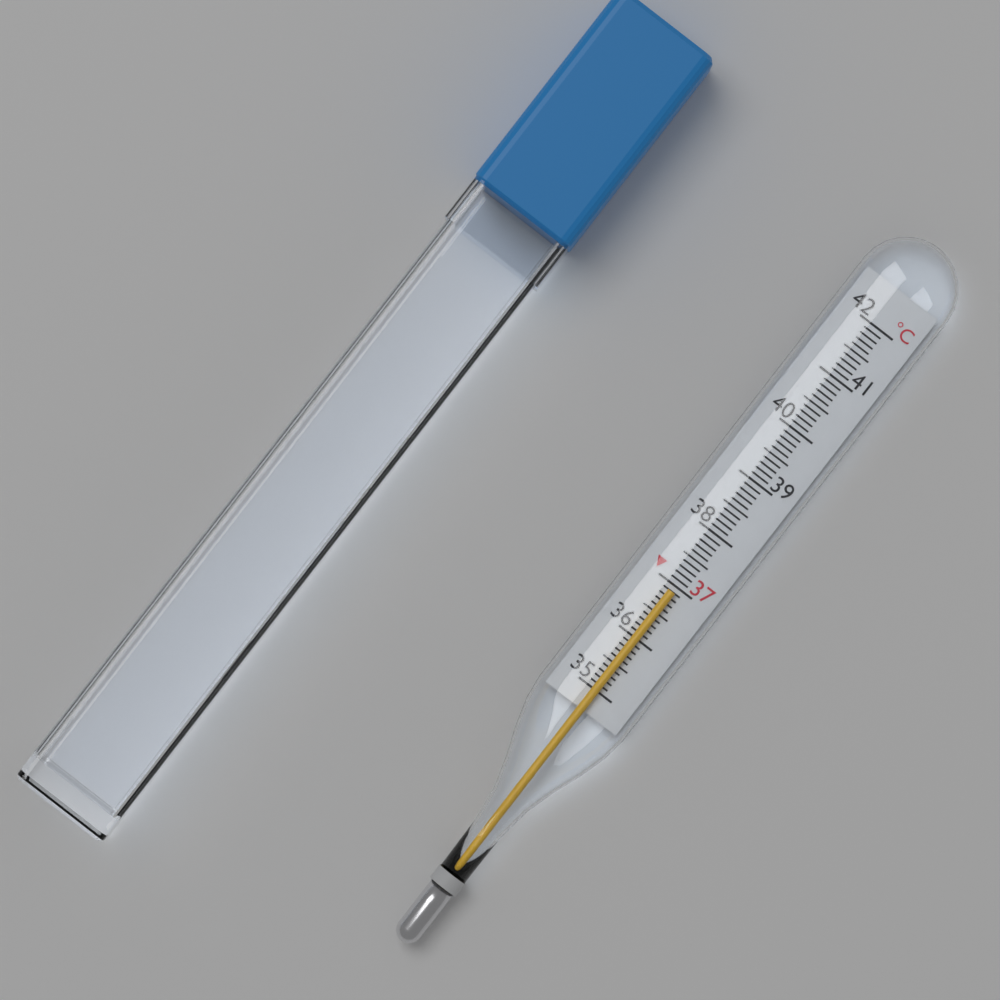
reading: 36.9 °C
